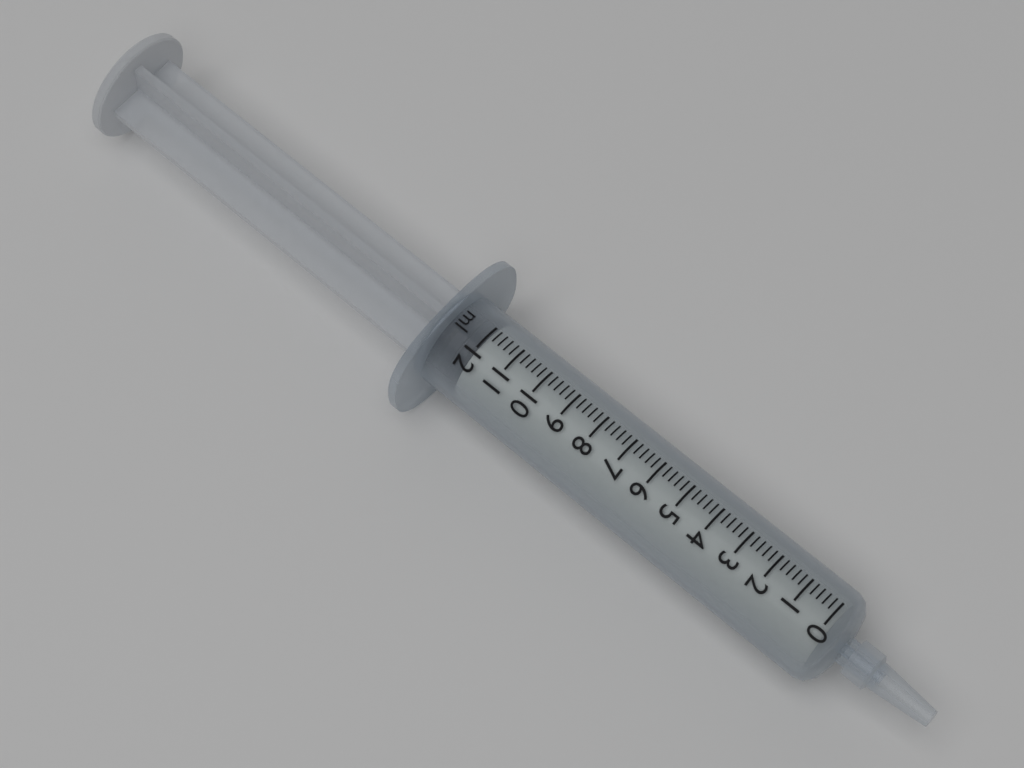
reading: 12.0 ml
